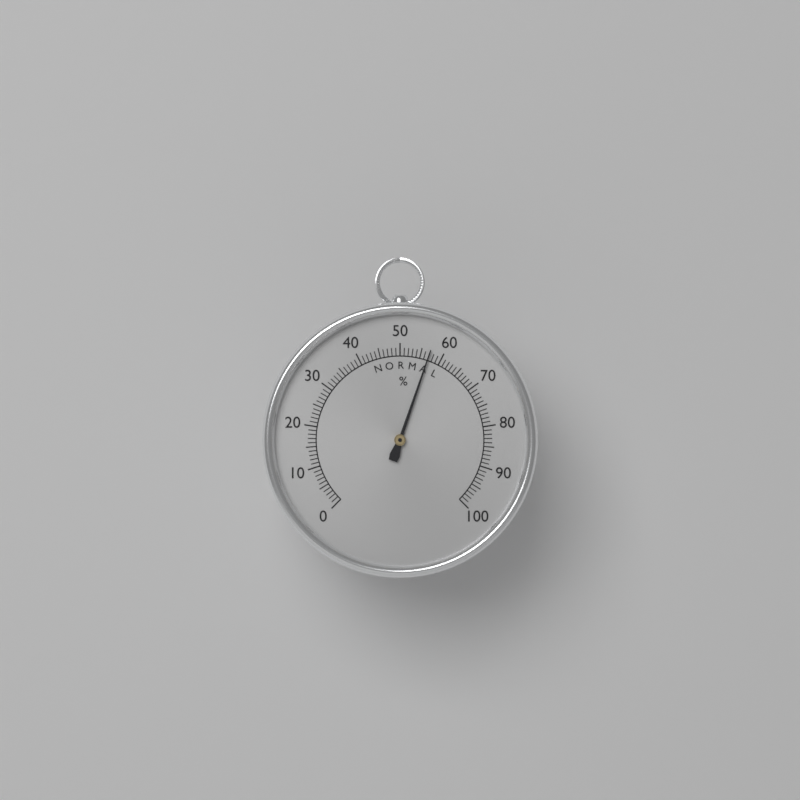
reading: 57 %
